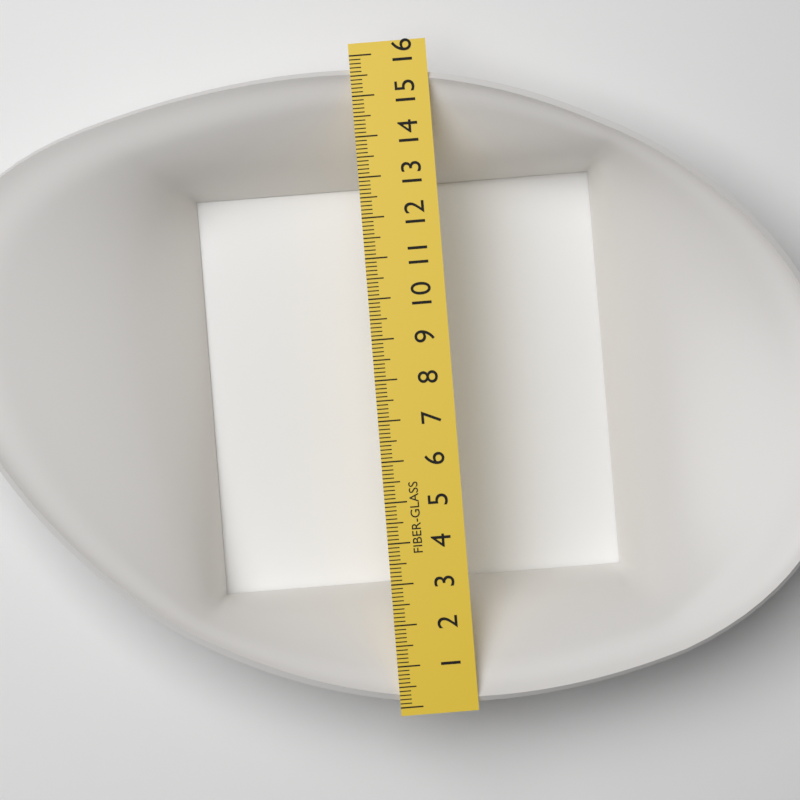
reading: 15.7 (no unit)
